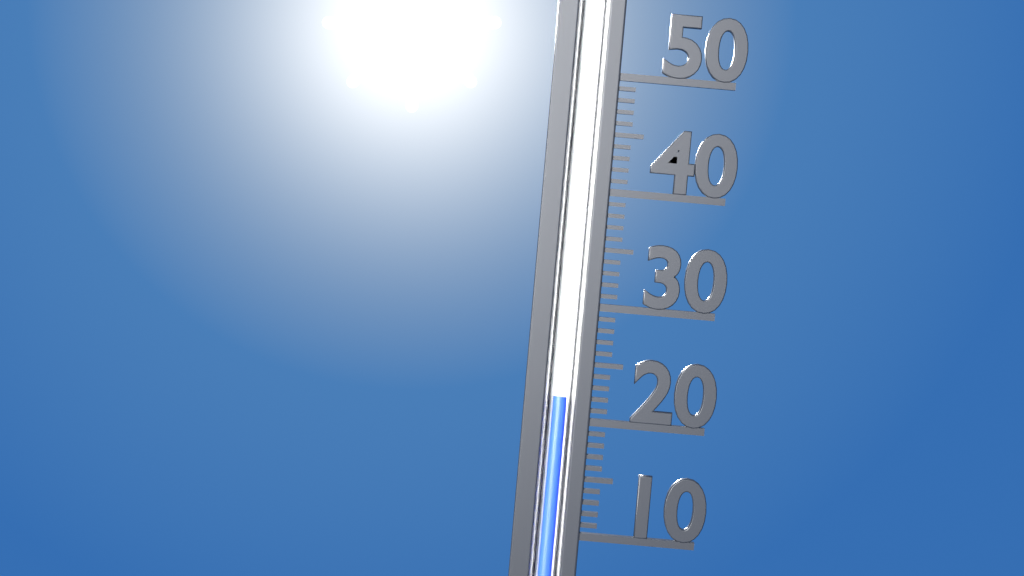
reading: 22 (no unit)
